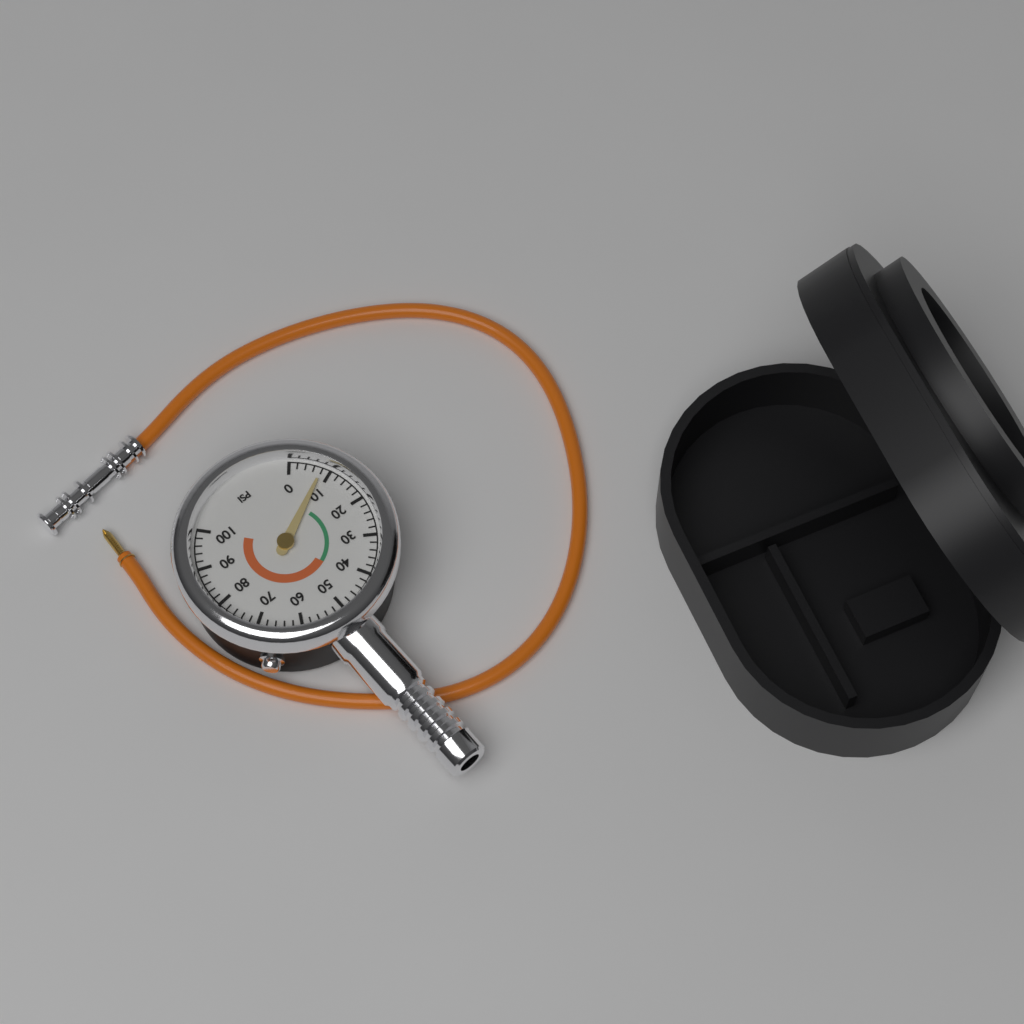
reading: 8 psi
